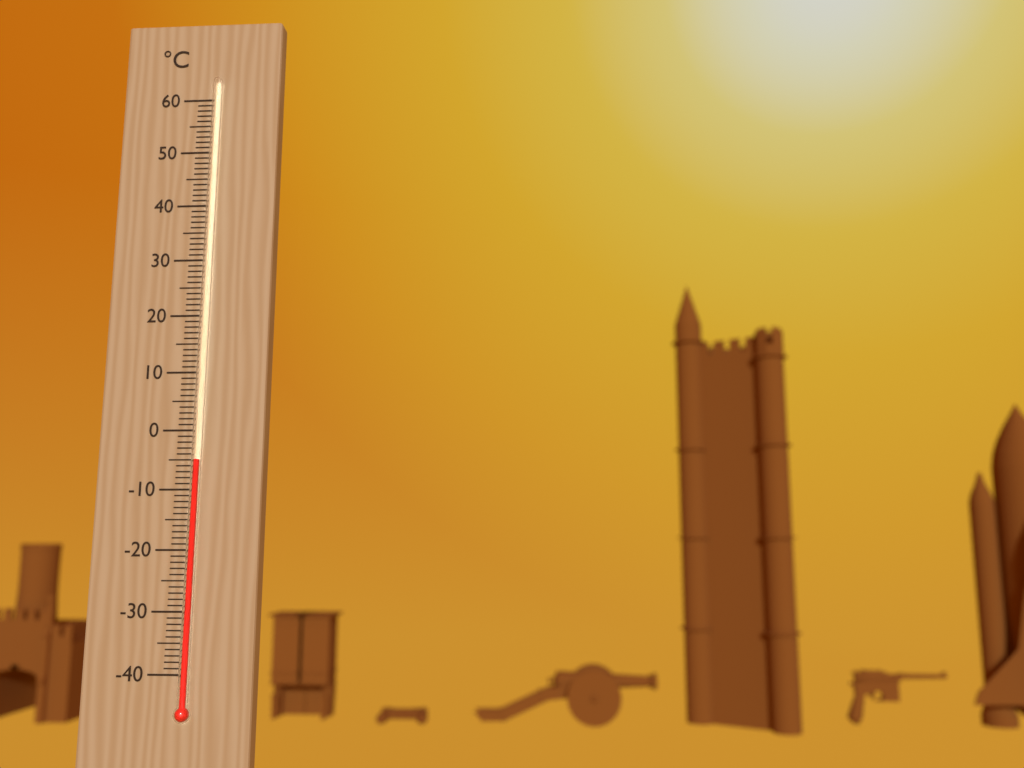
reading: -5 °C
